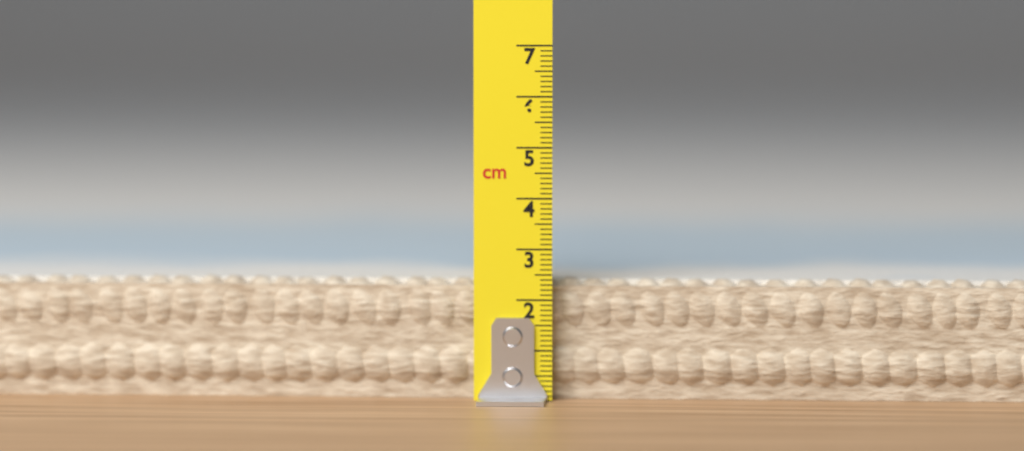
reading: 2.4 cm
